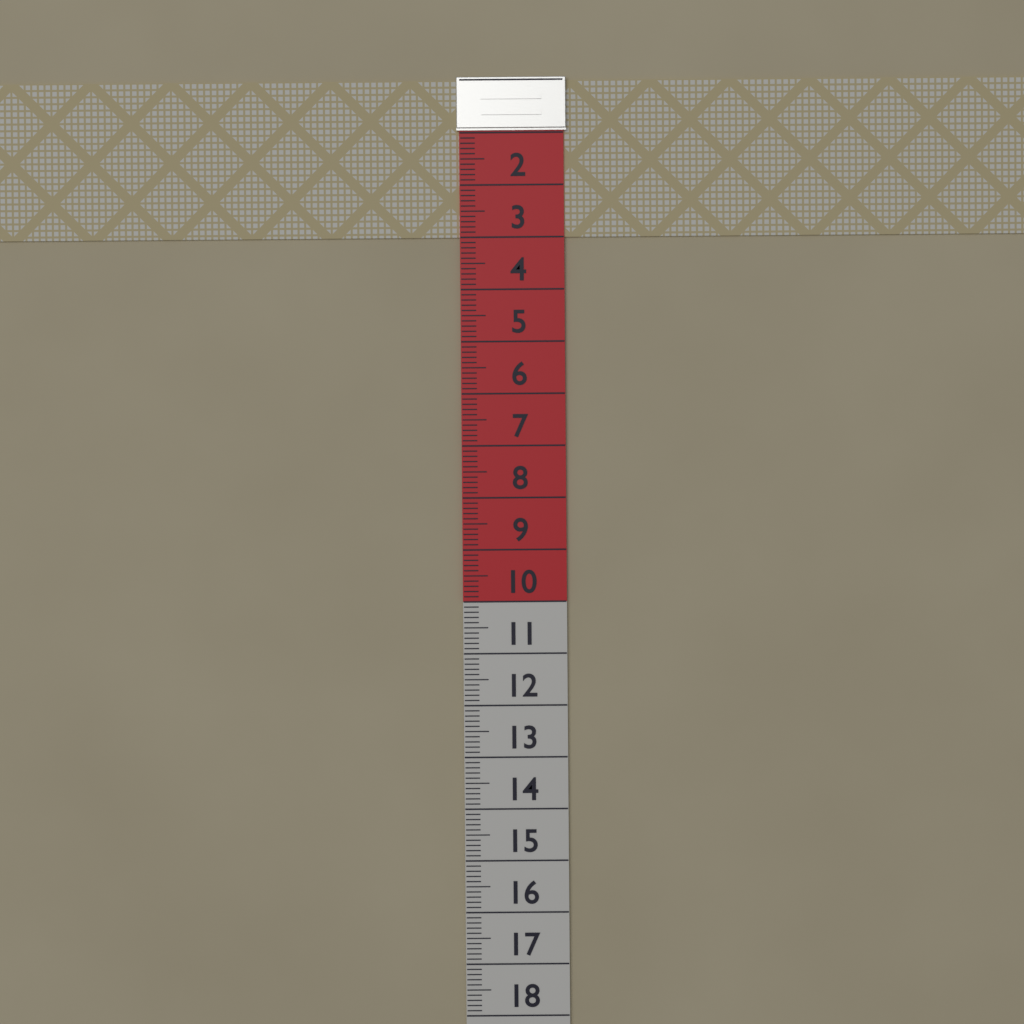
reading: 3.0 (no unit)
